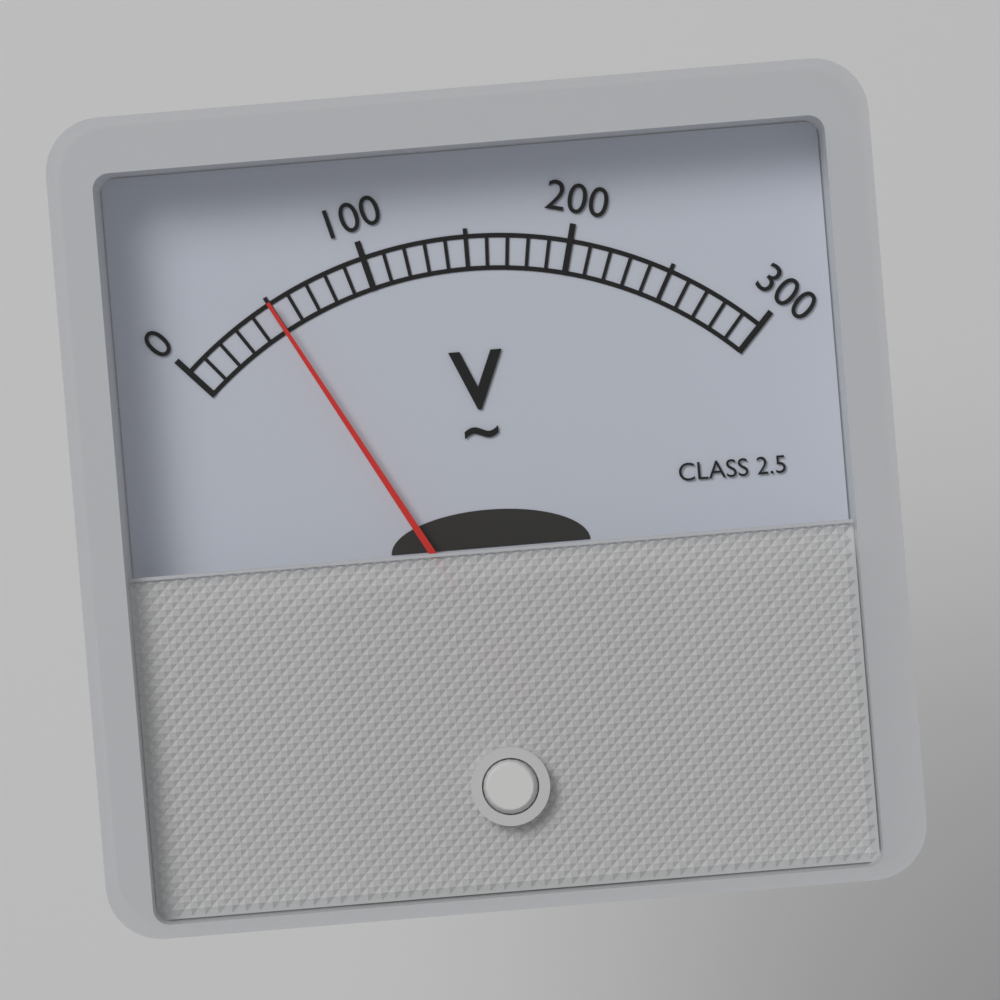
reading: 50 V
